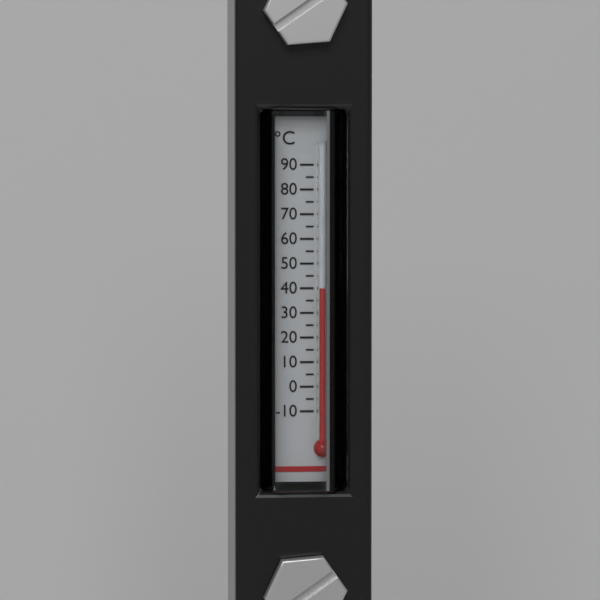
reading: 40 °C
